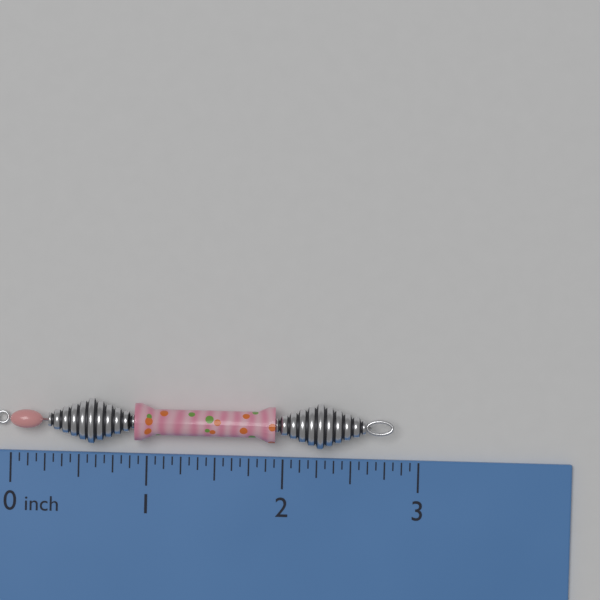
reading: 2.8125 inch
